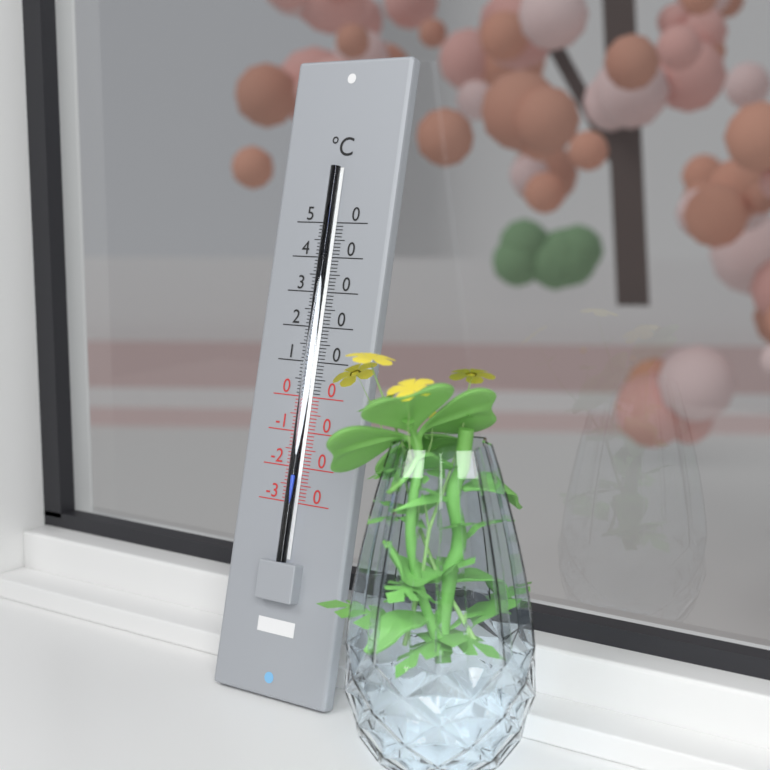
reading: -22 °C
